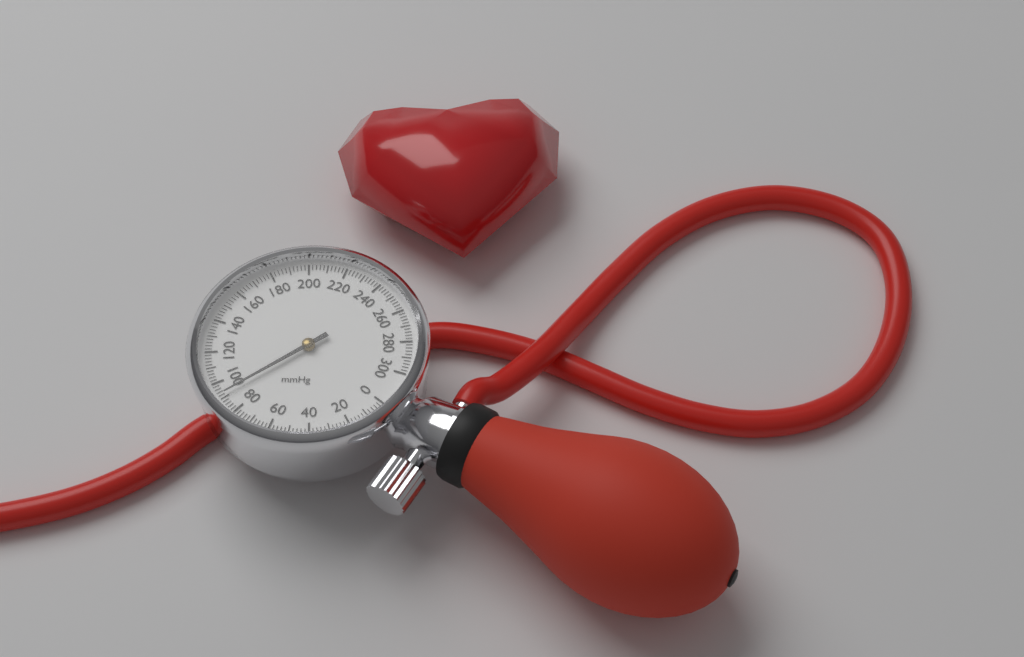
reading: 92 mmHg
